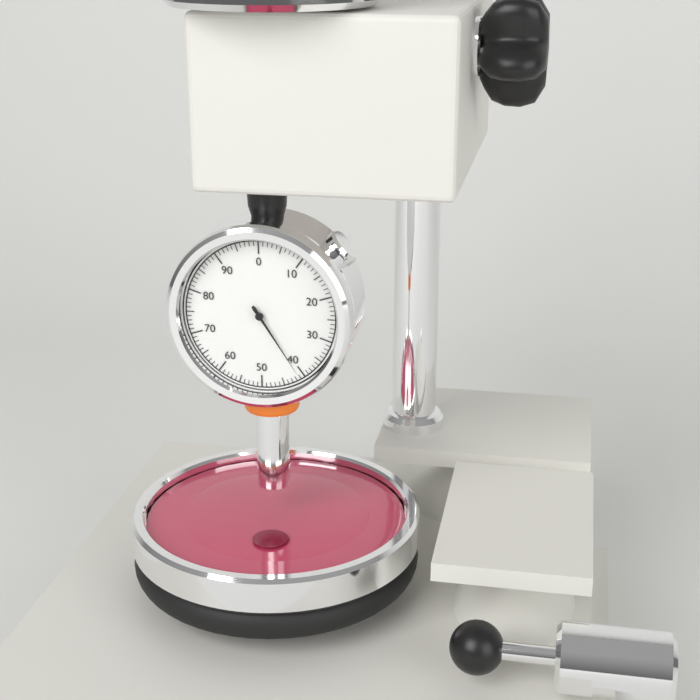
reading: 41 (no unit)
